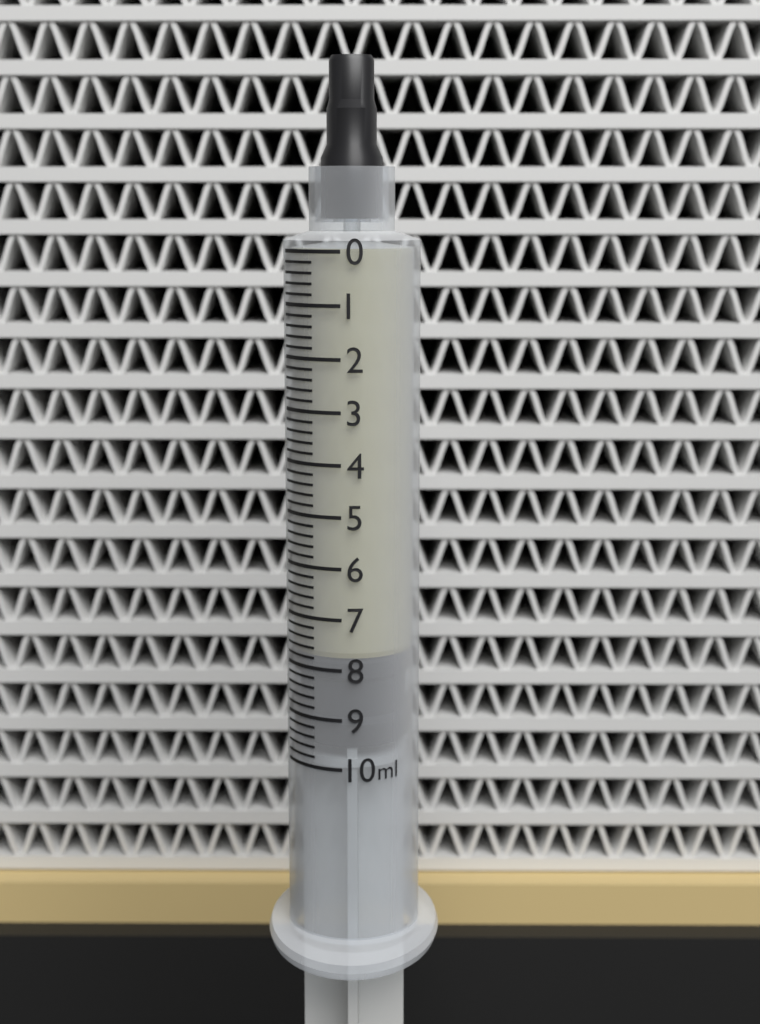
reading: 7.8 ml
